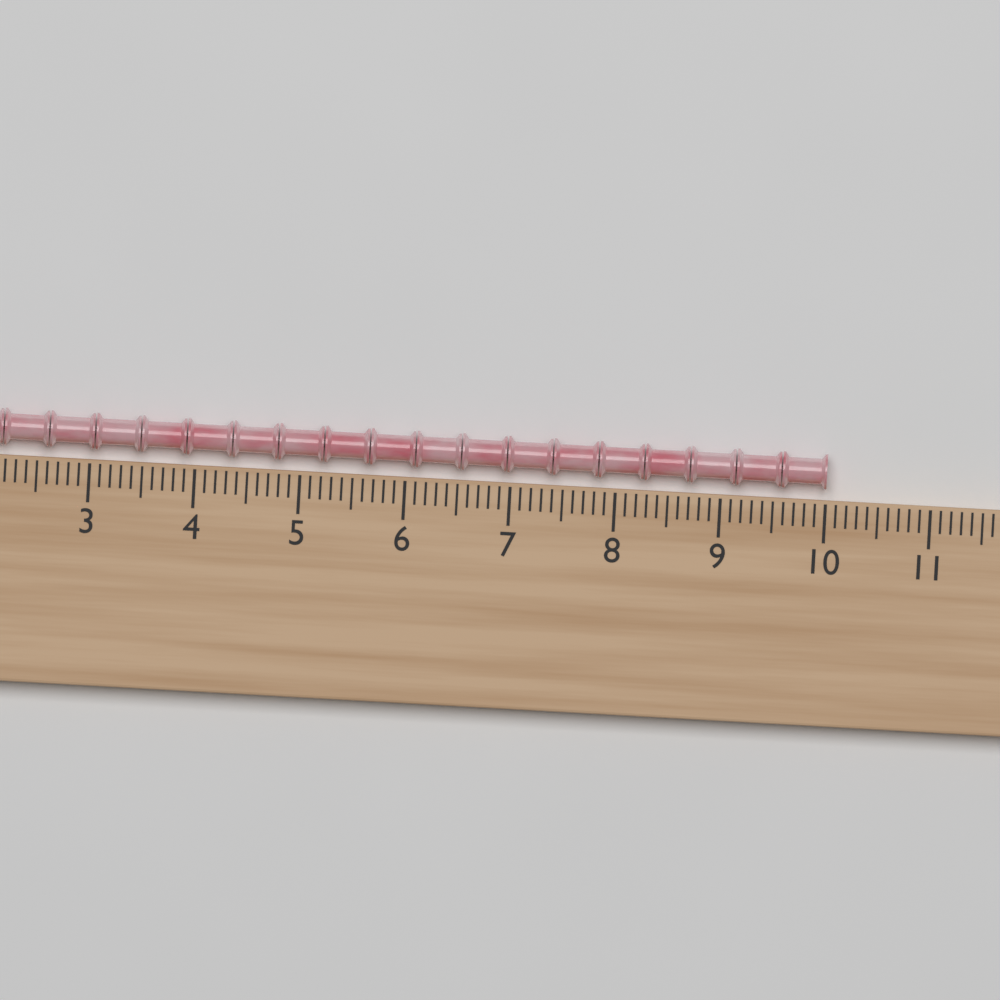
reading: 10.0 (no unit)
